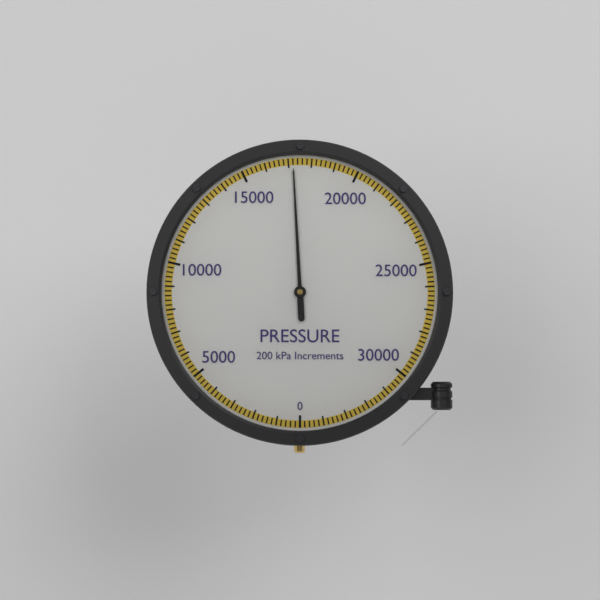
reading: 17200 kPa
